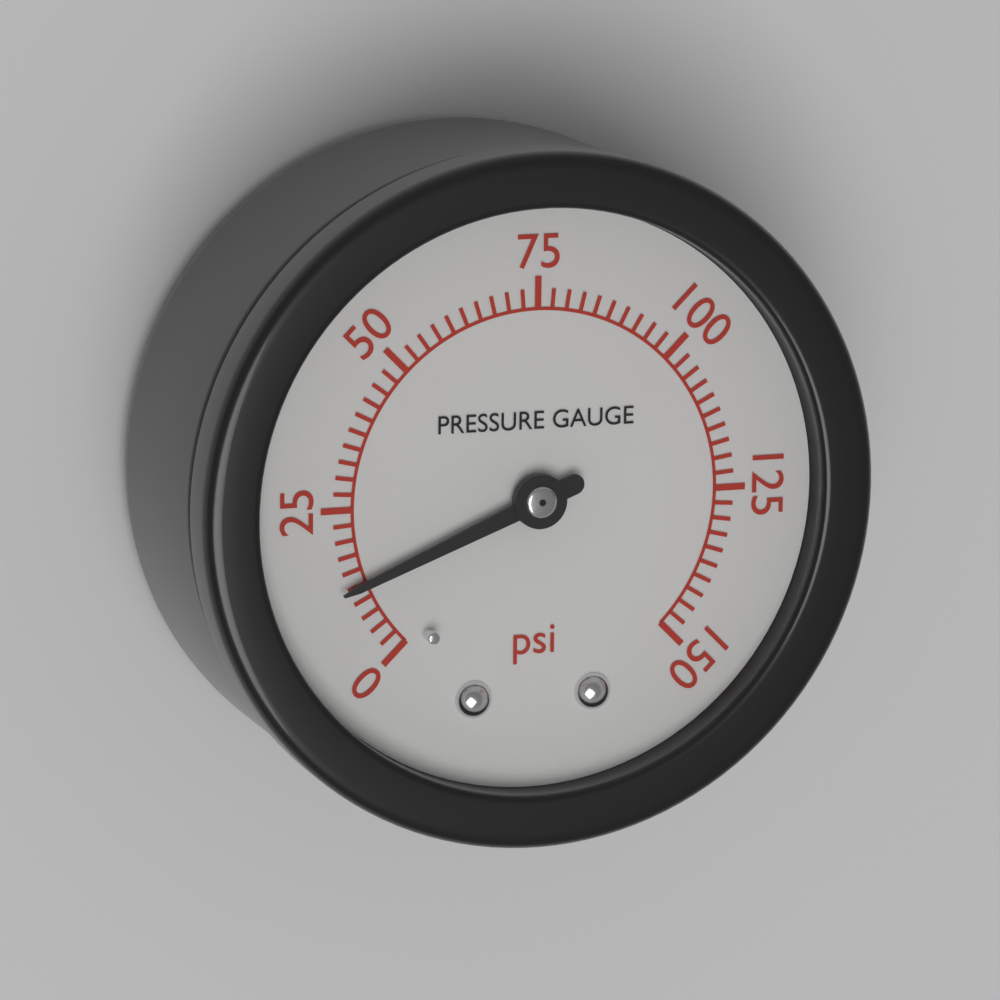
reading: 12.5 psi
